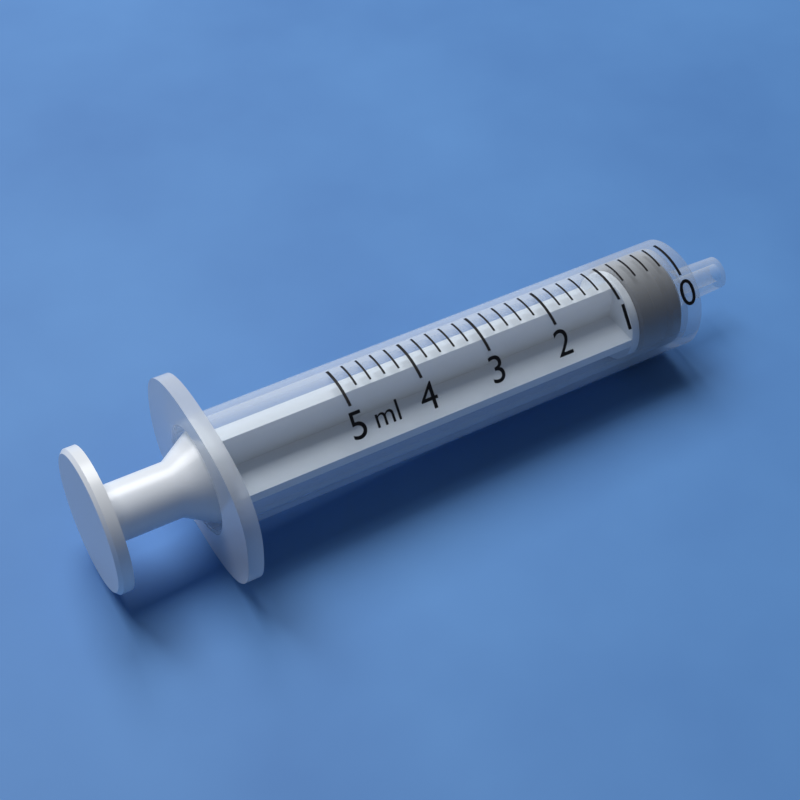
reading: 0.0 ml
